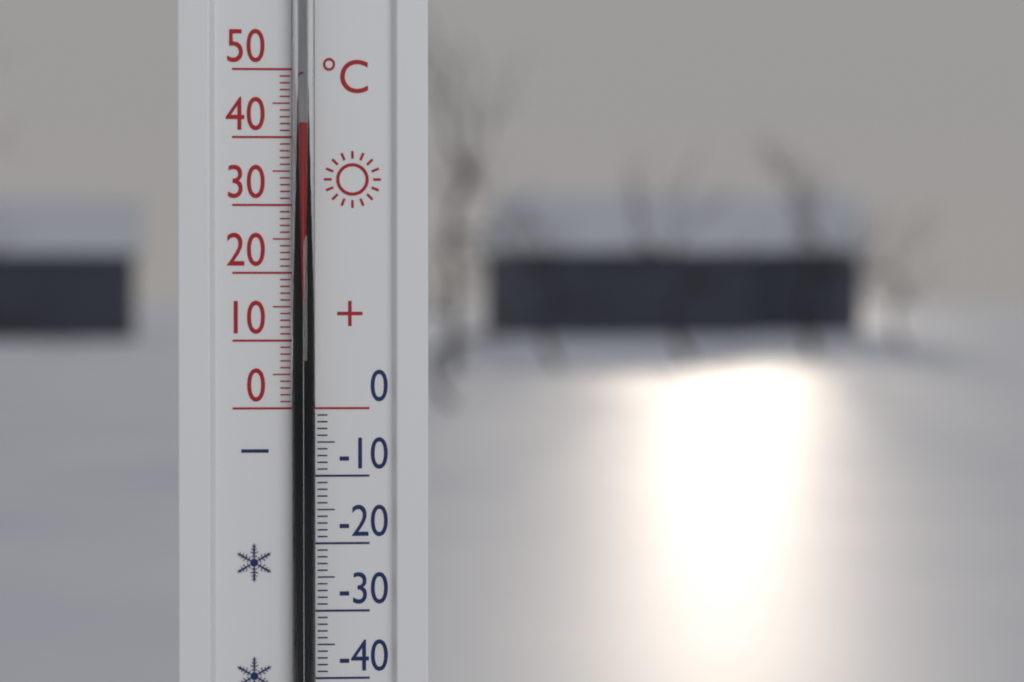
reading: 42 °C
